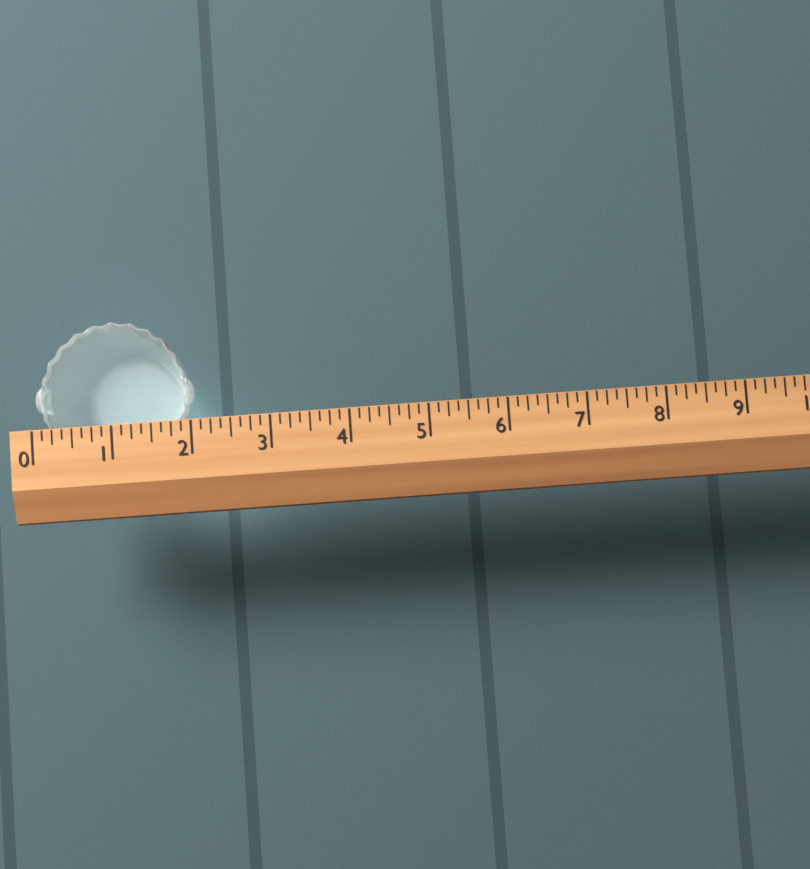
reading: 2.000 (no unit)
